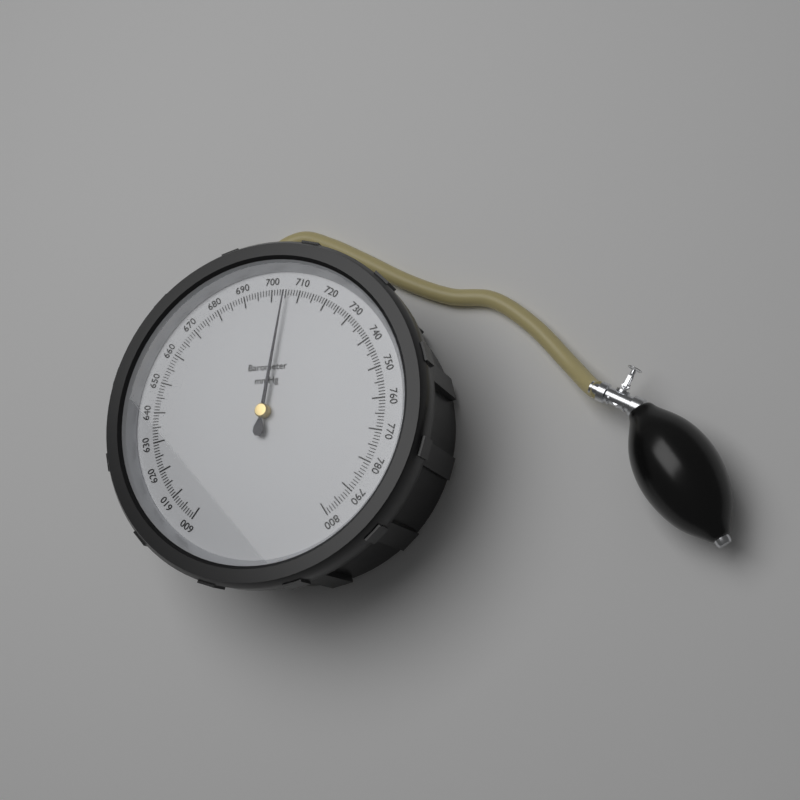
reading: 705 mmHg
